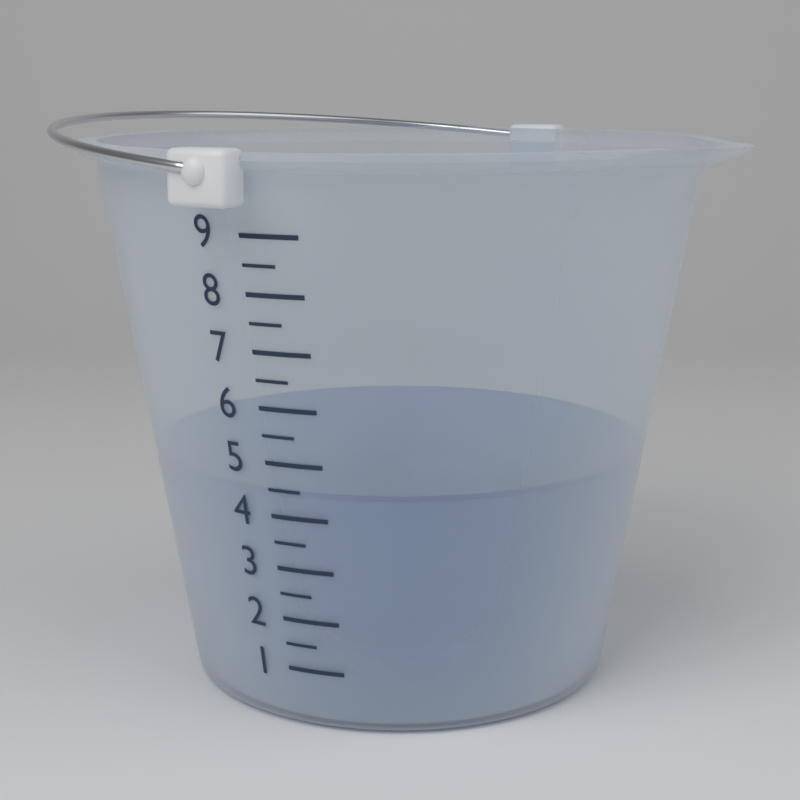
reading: 4.5 (no unit)
